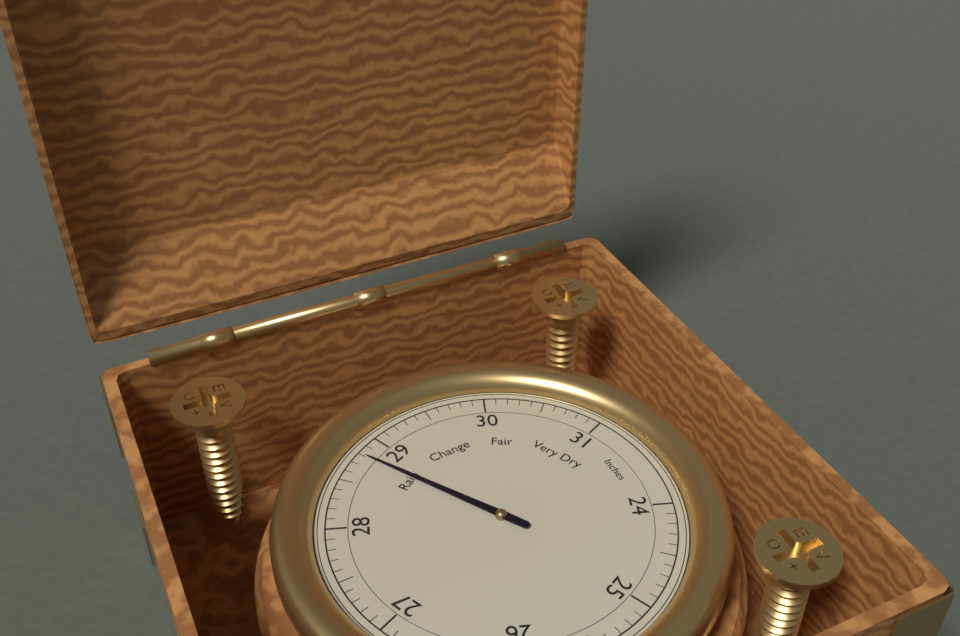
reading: 28.8 Inches
